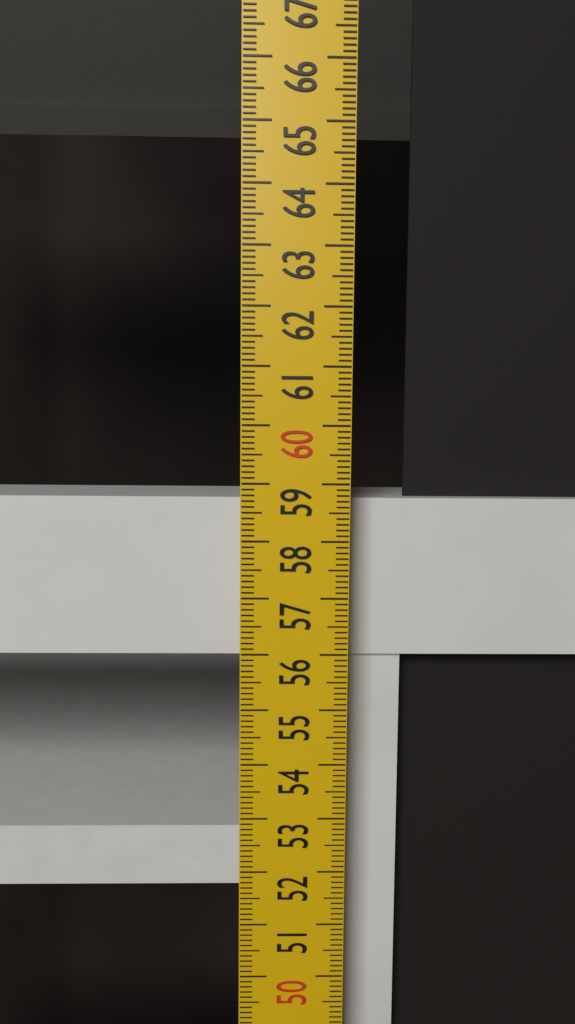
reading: 58.7 cm
